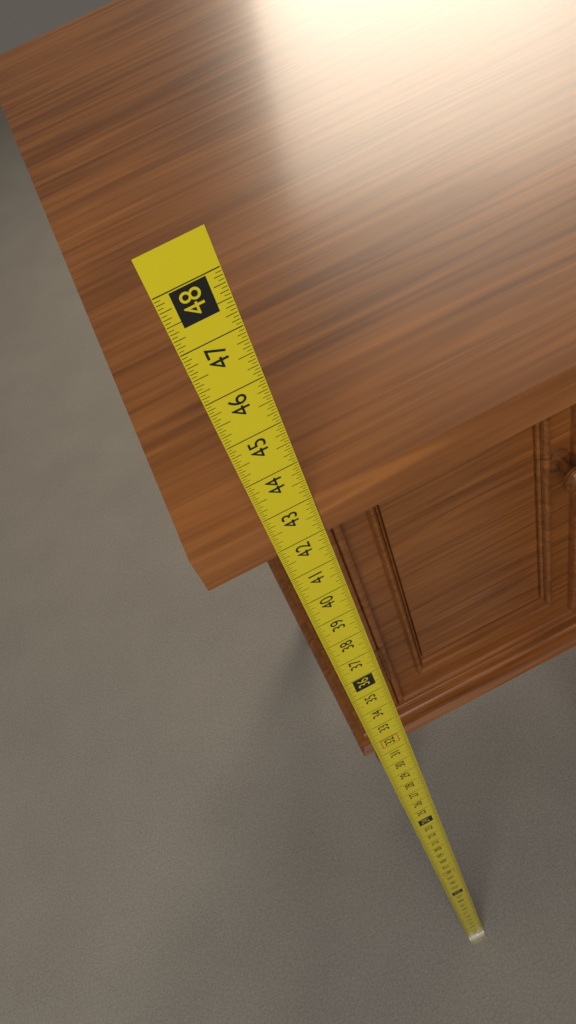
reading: 42.8750 in
